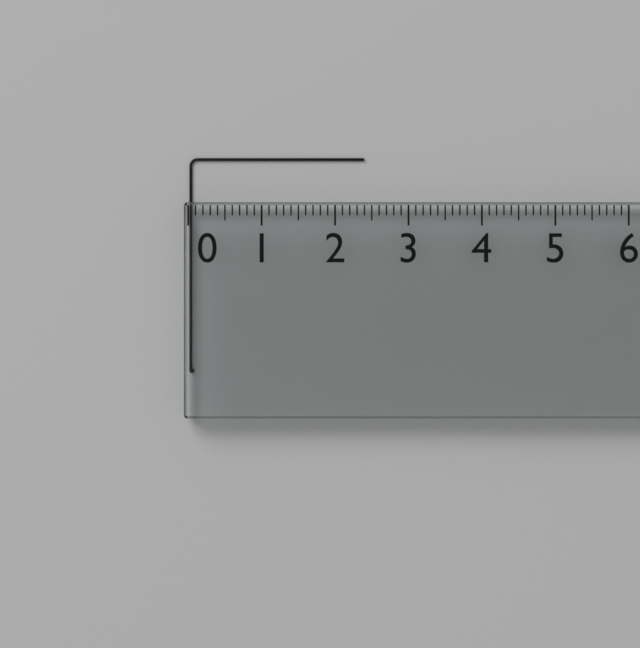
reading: 2.4 (no unit)
